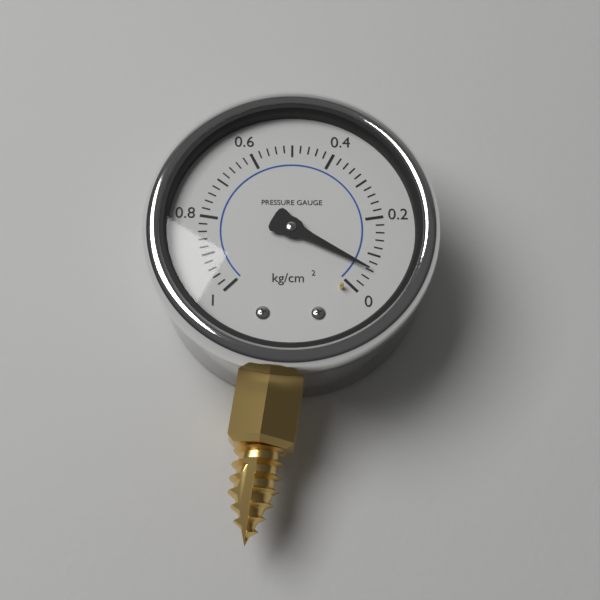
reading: 0.06 kg/cm²
